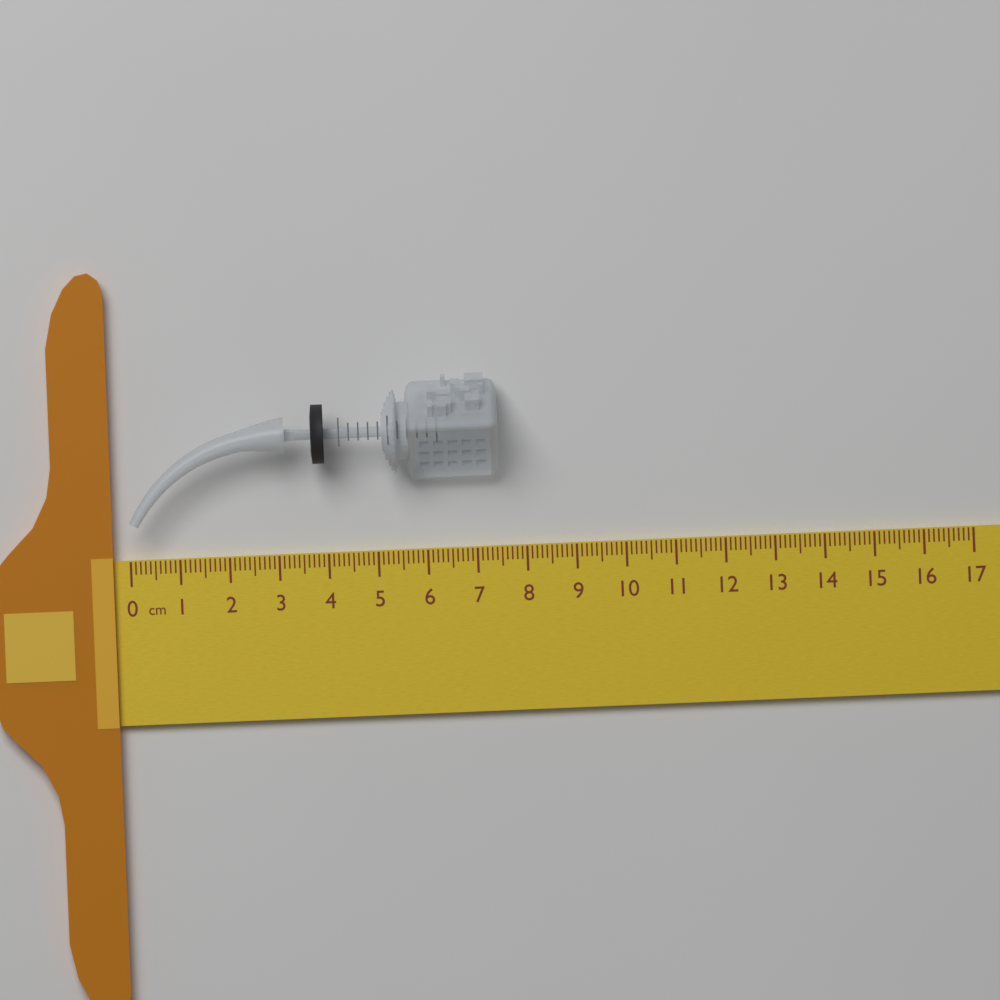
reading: 7.5 cm
